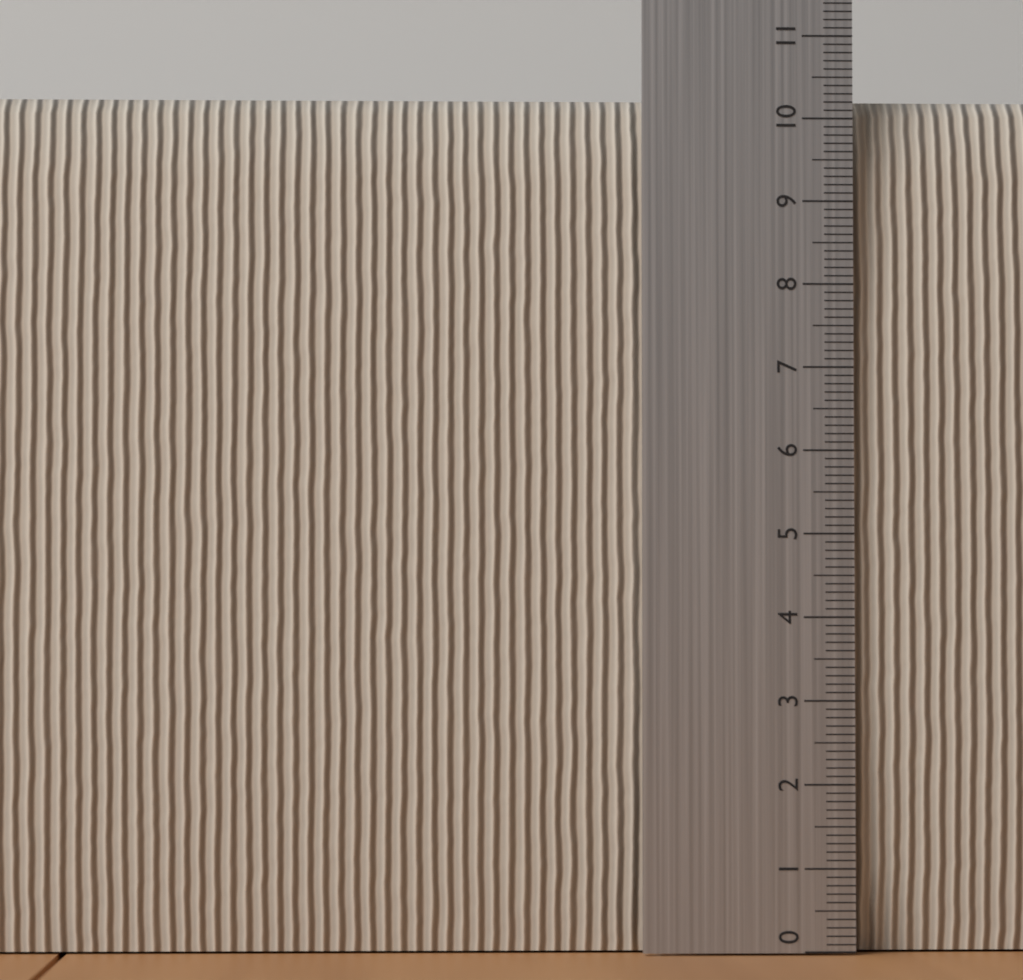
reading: 10.3 (no unit)
